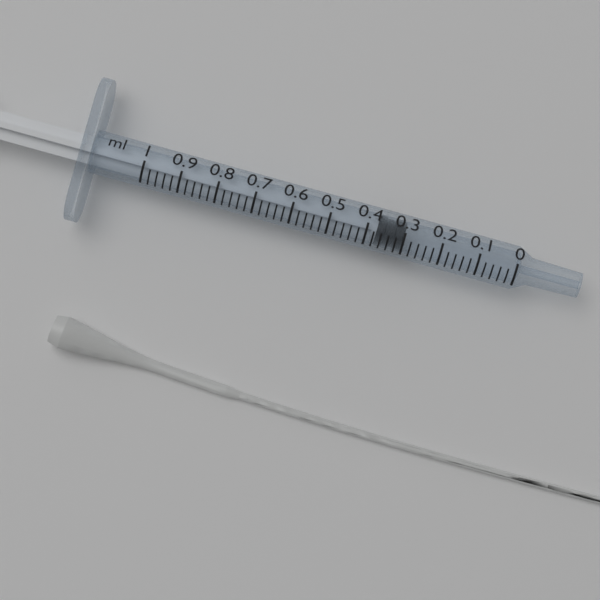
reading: 0.30 ml
